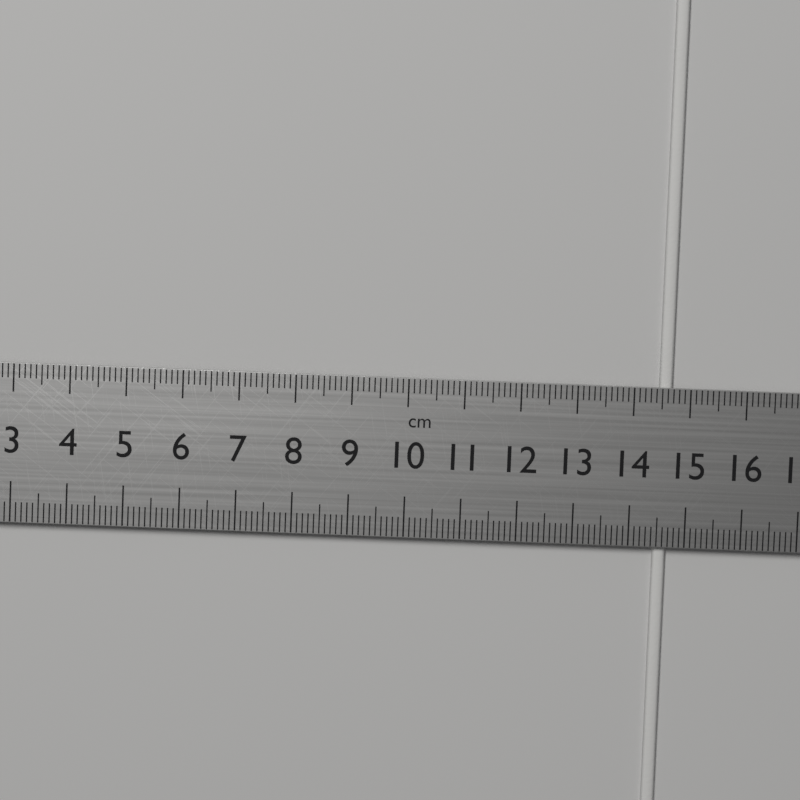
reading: 14.7 cm
